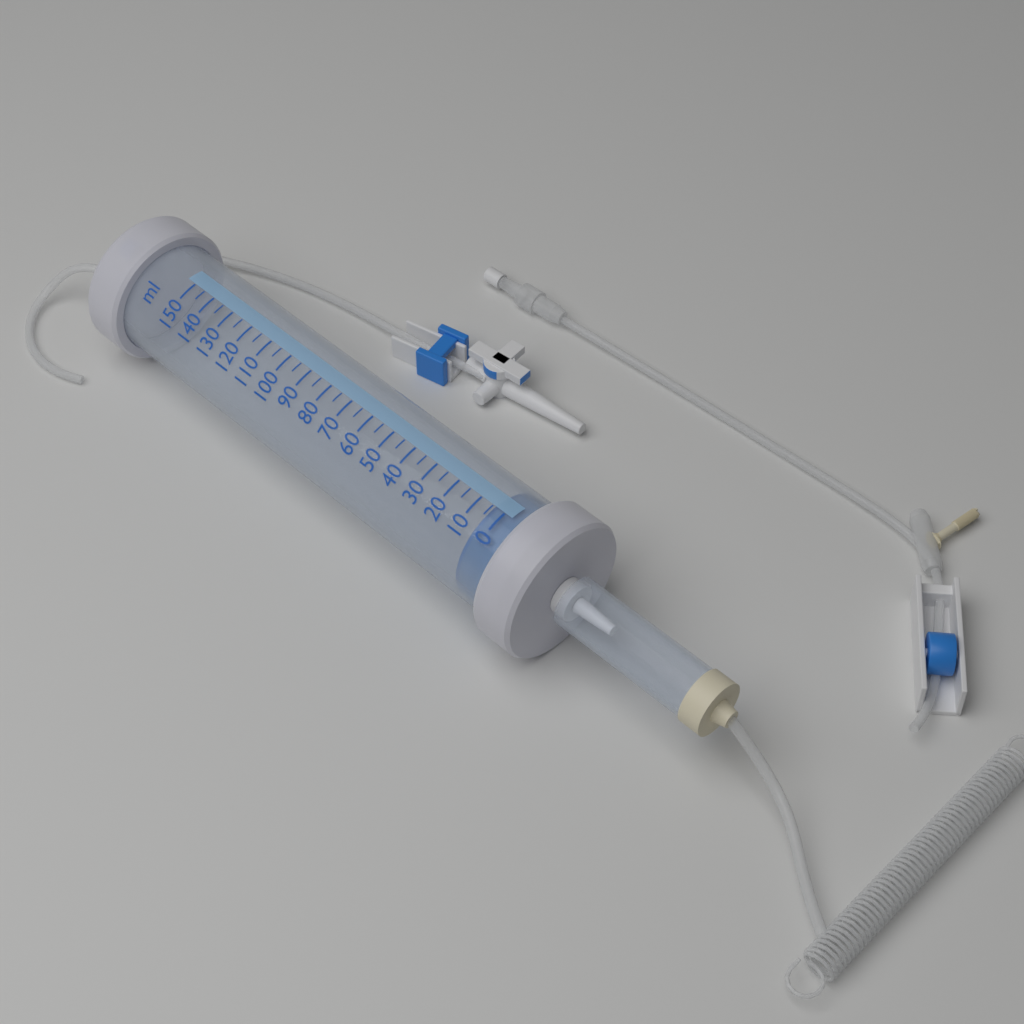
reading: 5 ml
